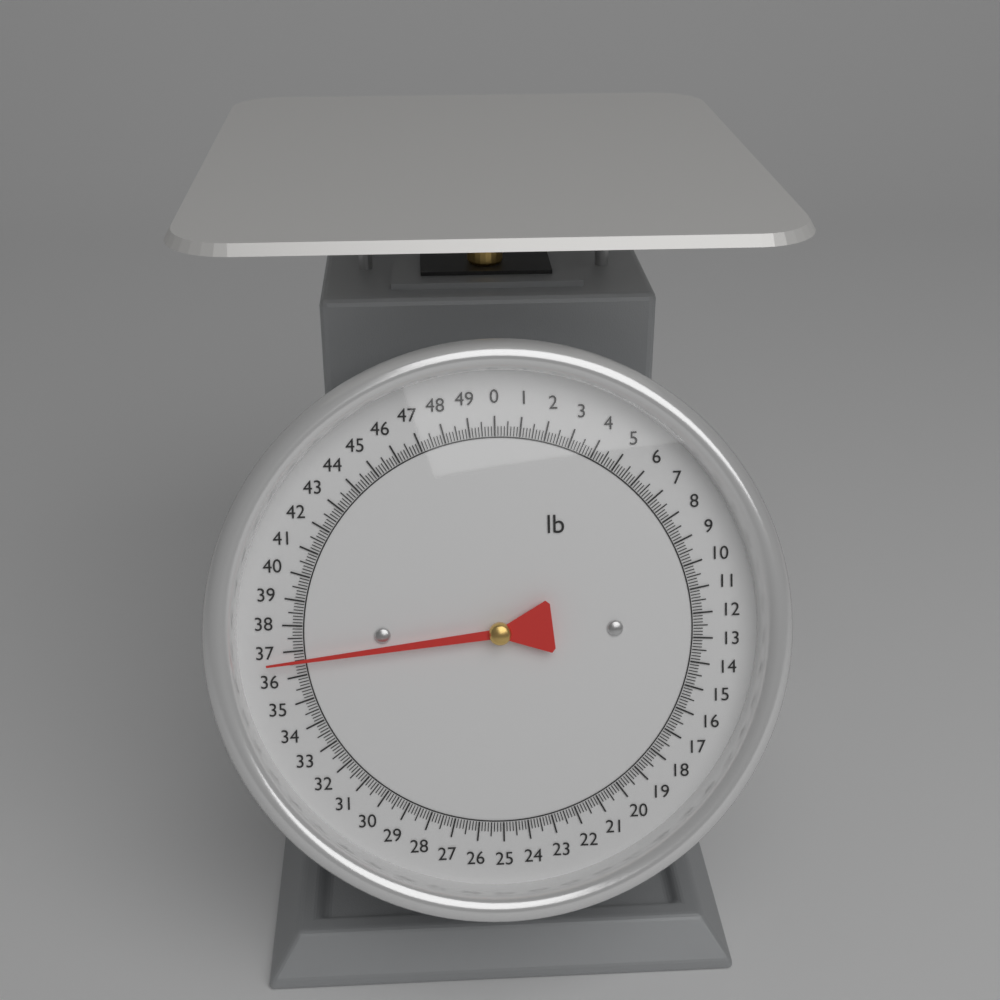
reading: 36.625 lb
